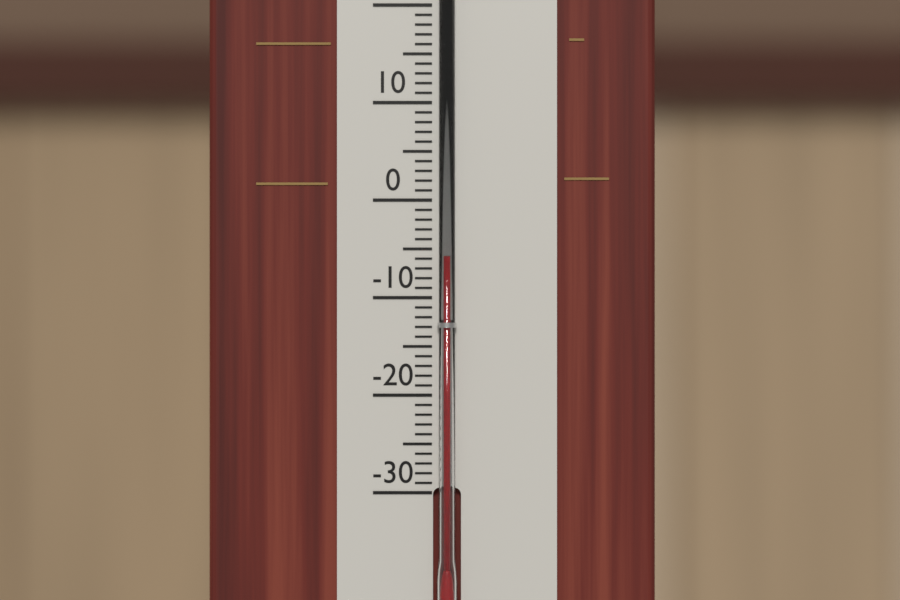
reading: -6 °C
